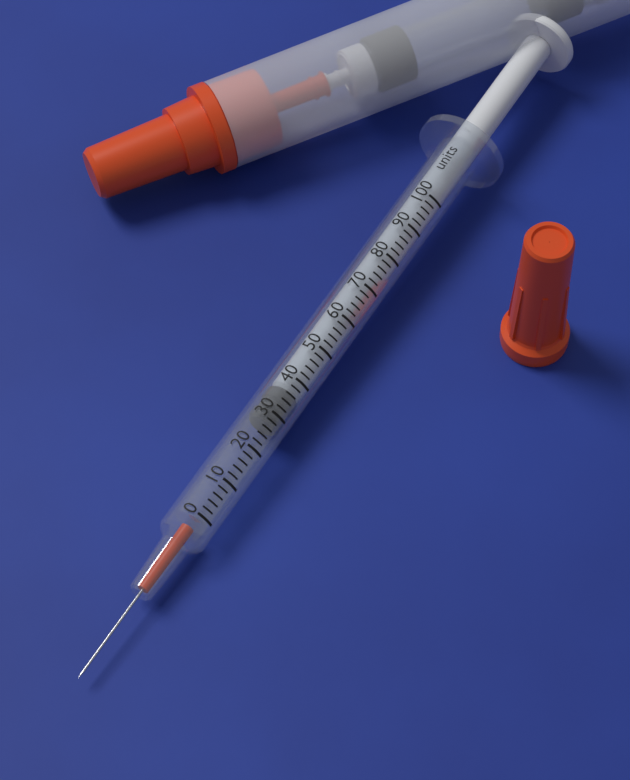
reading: 28 units
